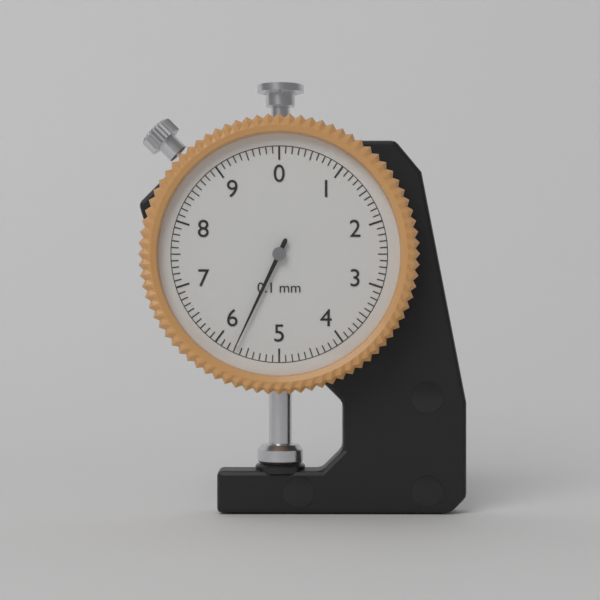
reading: 5.7 mm
